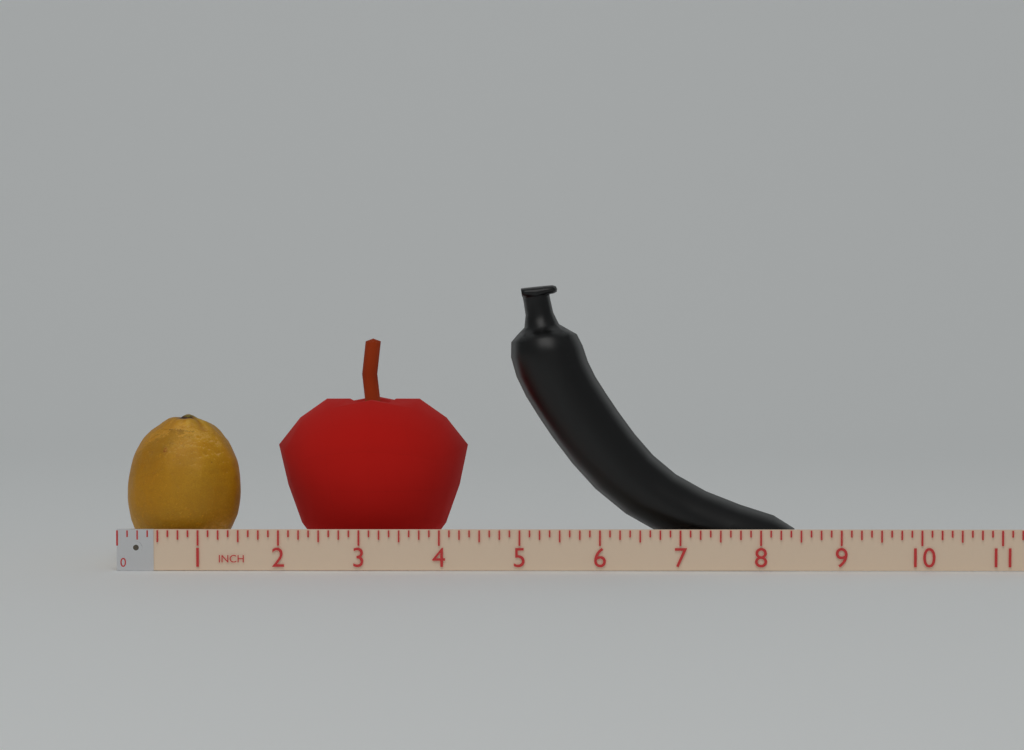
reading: 8.500 in
